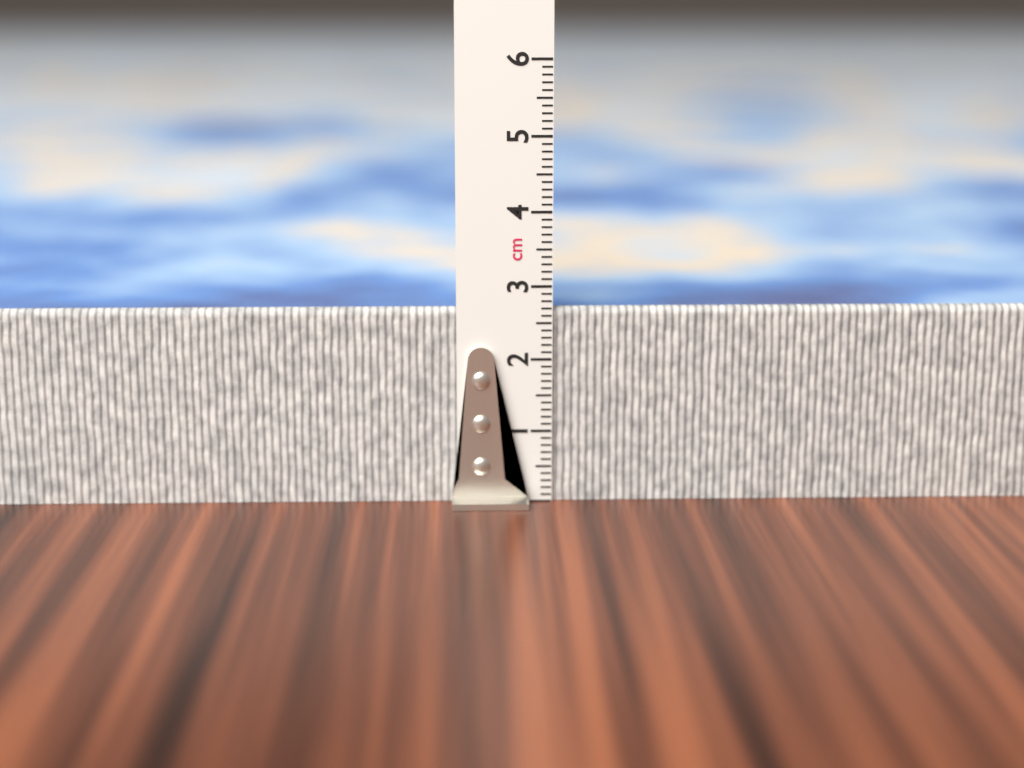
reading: 2.7 cm
